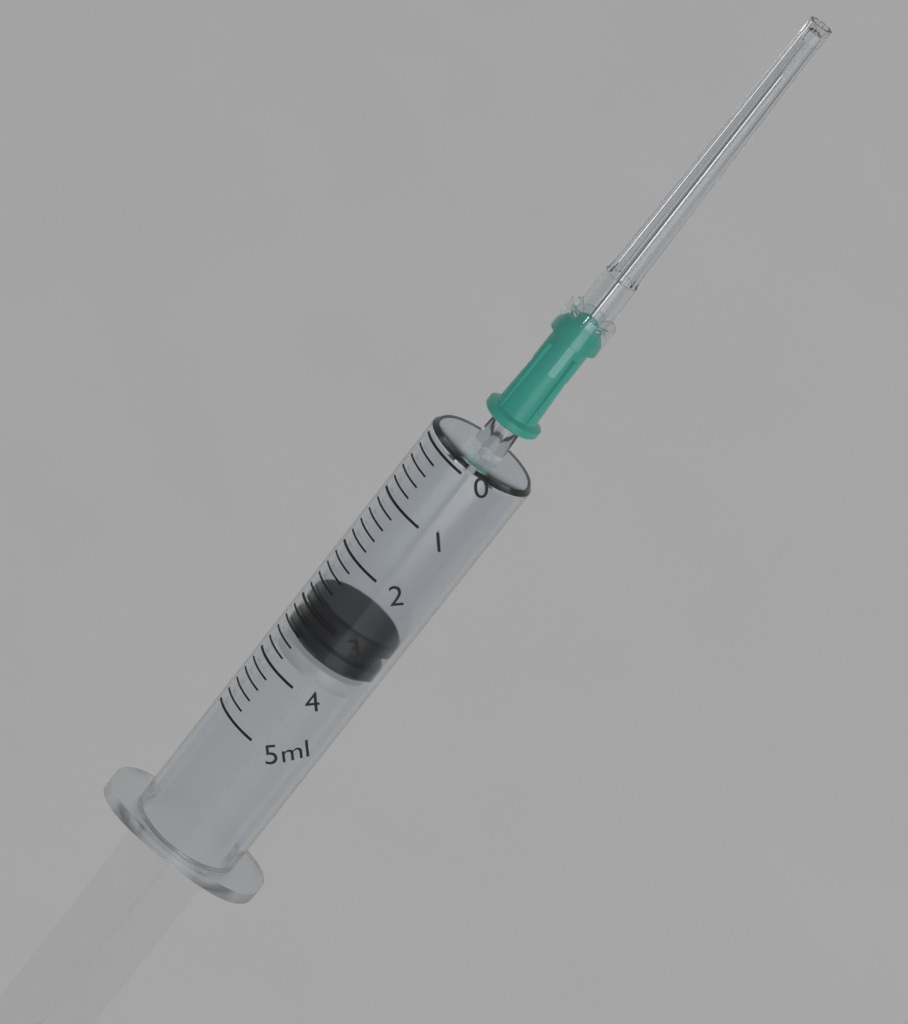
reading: 2.8 ml
